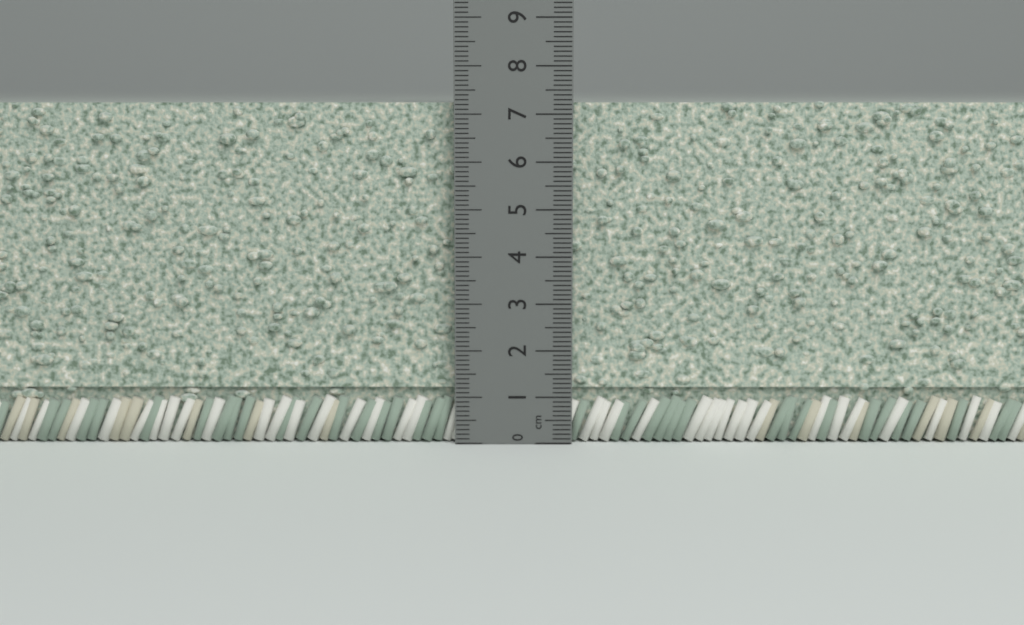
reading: 7.3 cm
